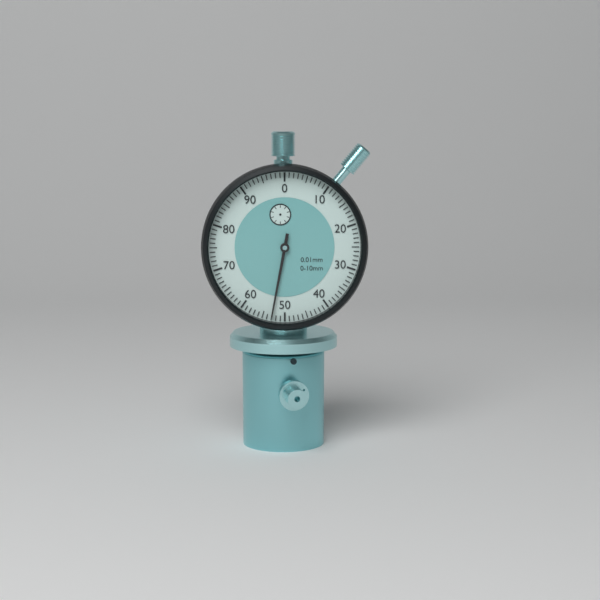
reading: 0.53 mm
